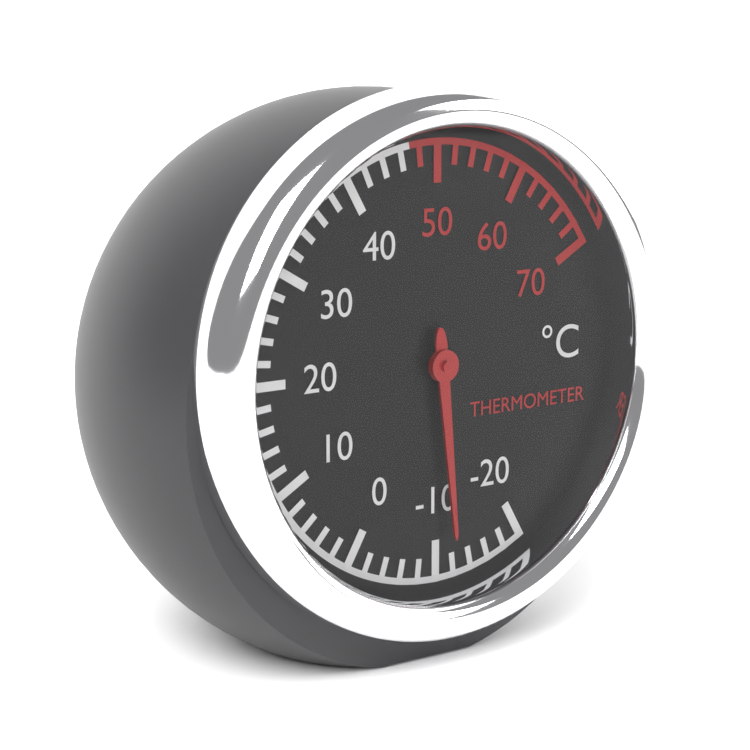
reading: -12 °C
